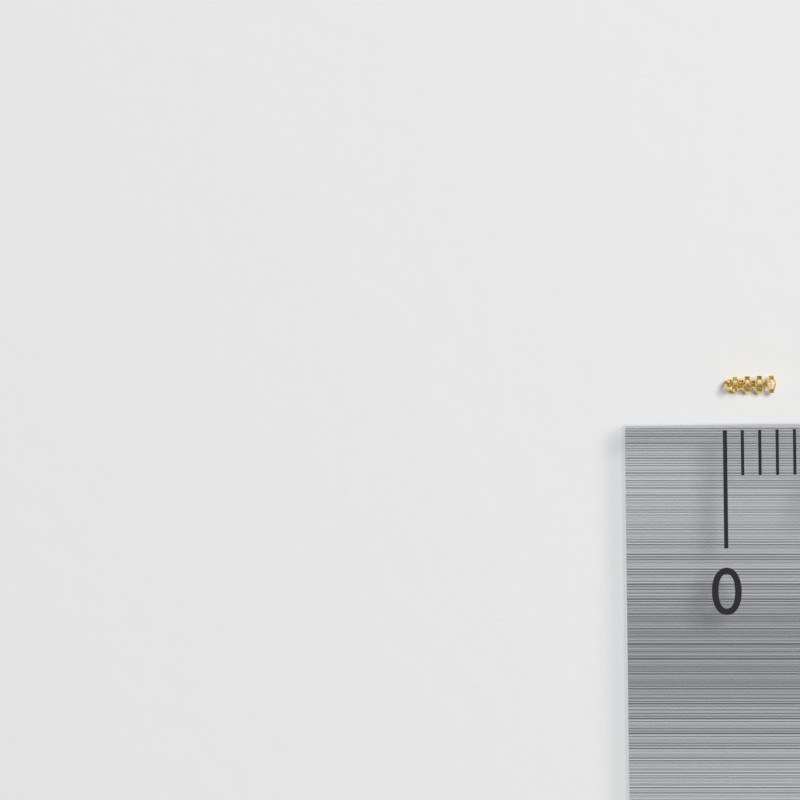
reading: 0.3 (no unit)
